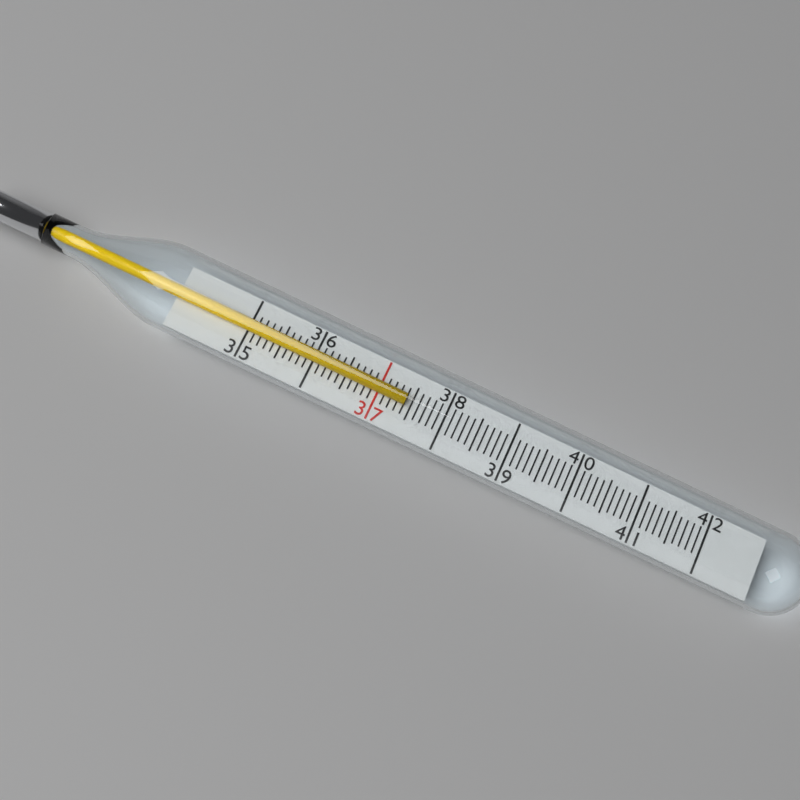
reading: 37.4 (no unit)
